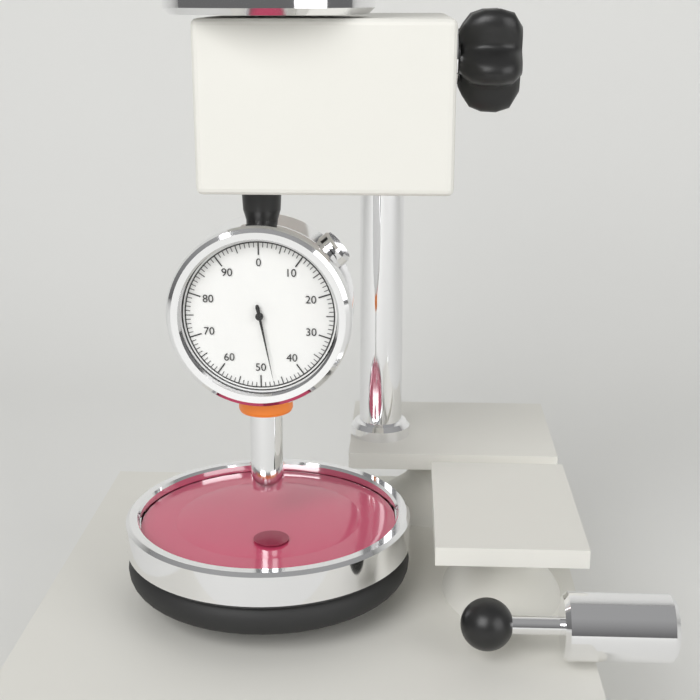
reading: 47 (no unit)
